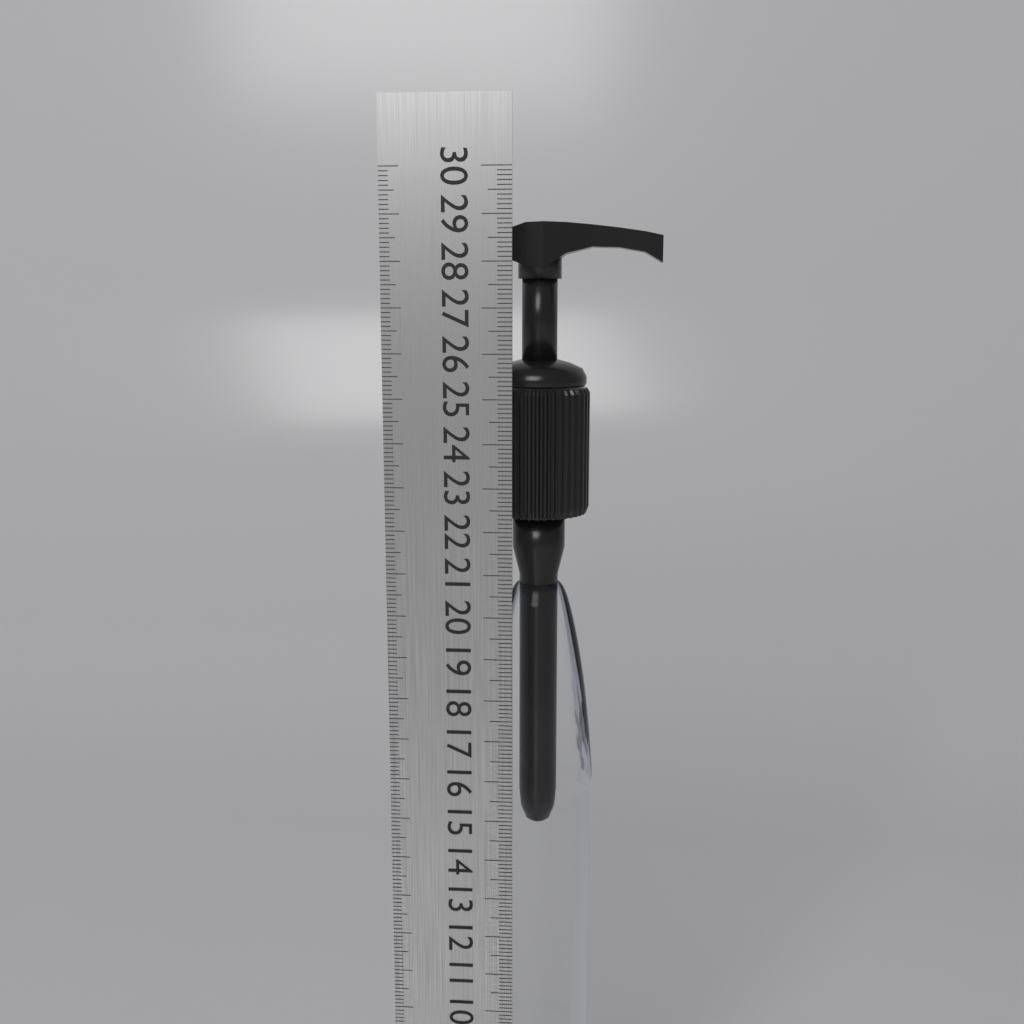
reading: 28.9 cm
